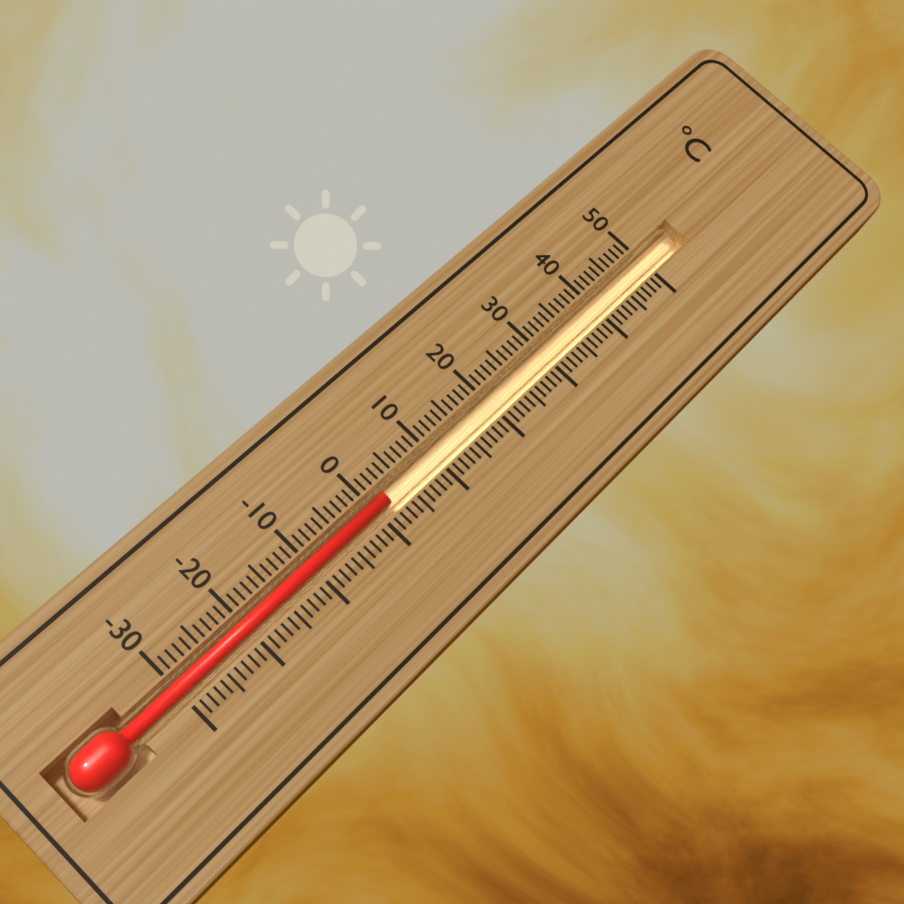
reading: 2 °C
